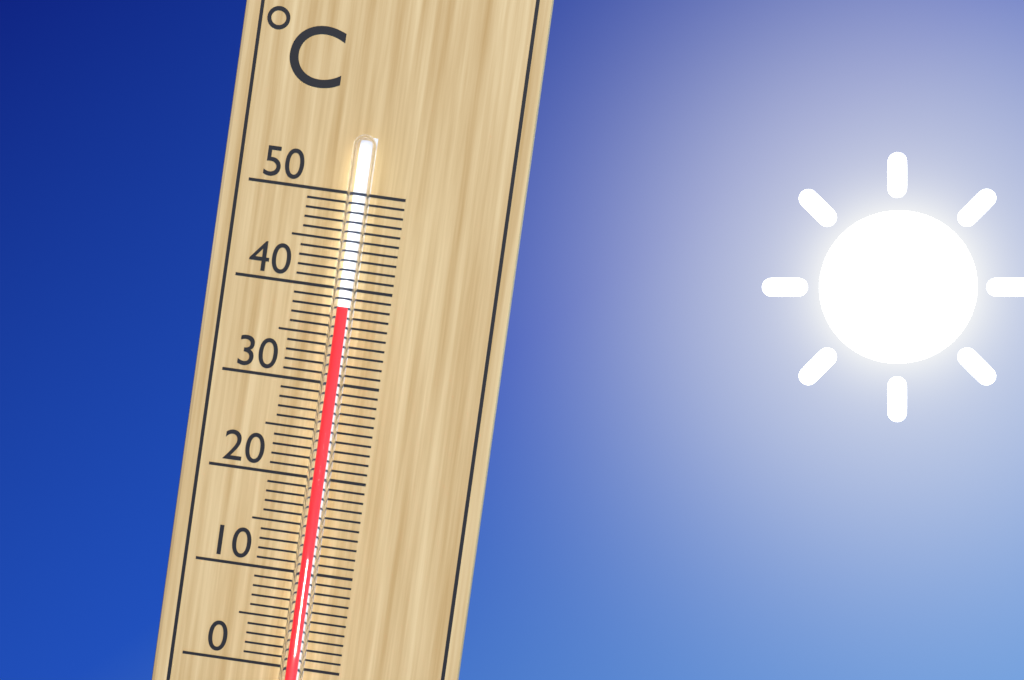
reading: 38 °C
